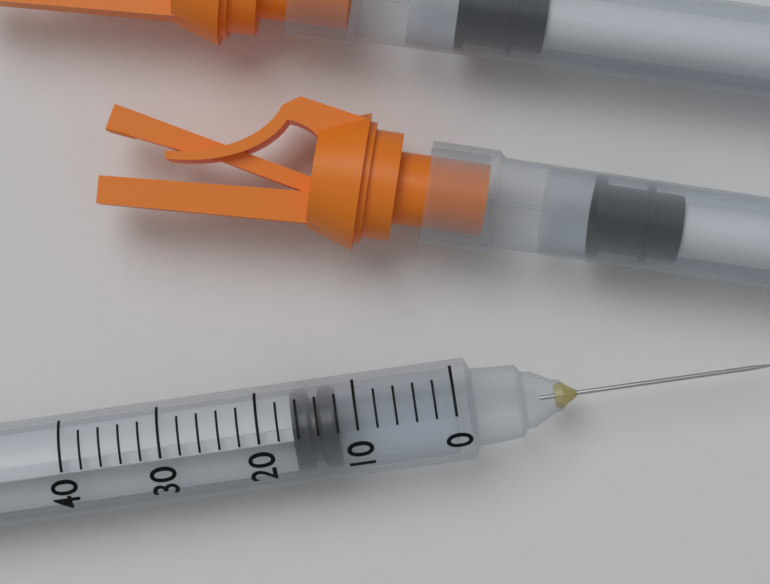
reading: 12 (no unit)
